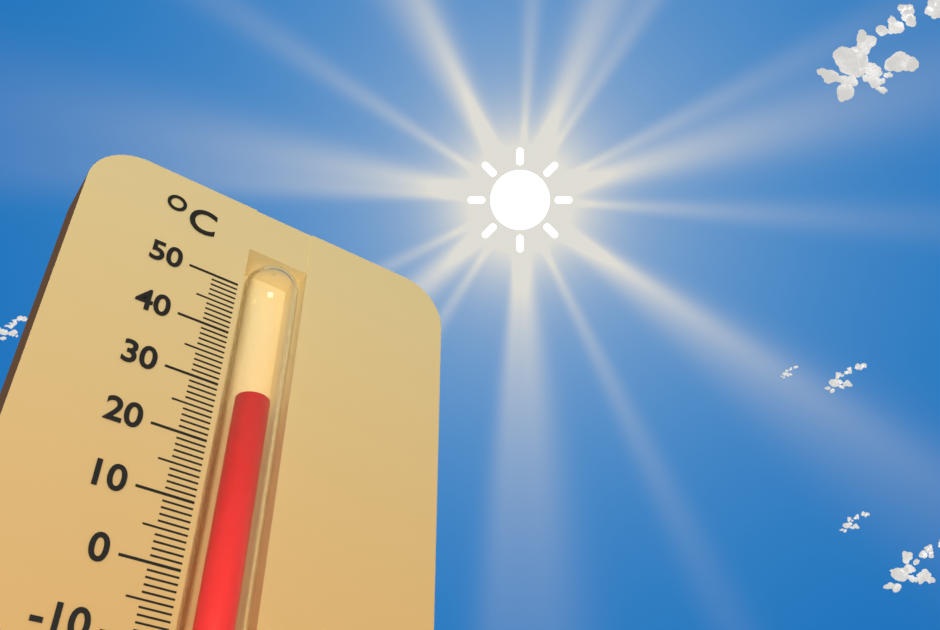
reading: 30 °C
